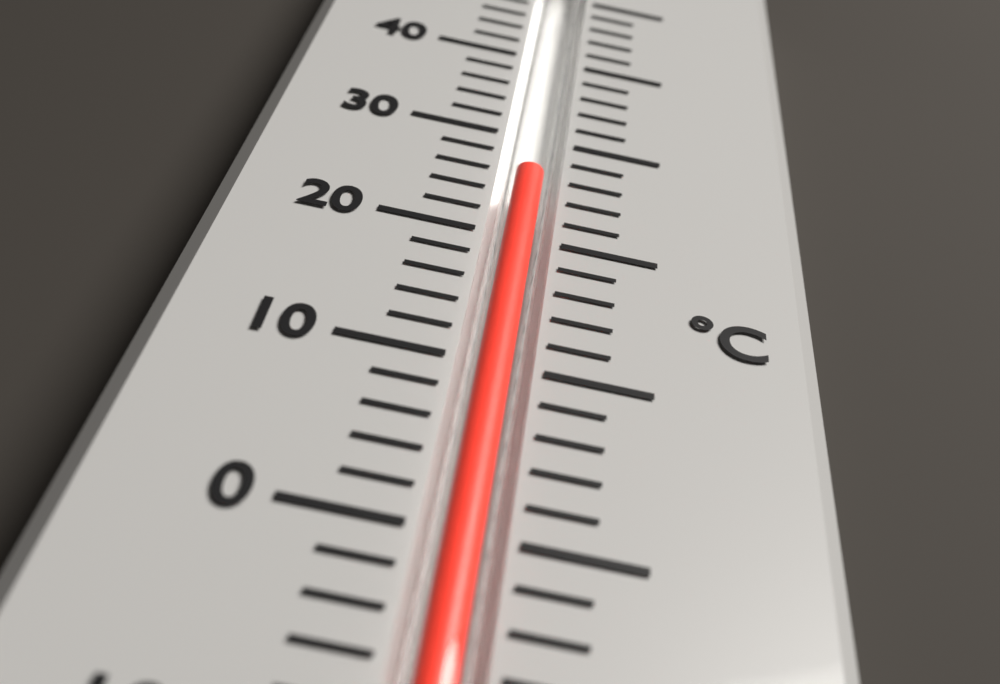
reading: 26 °C
